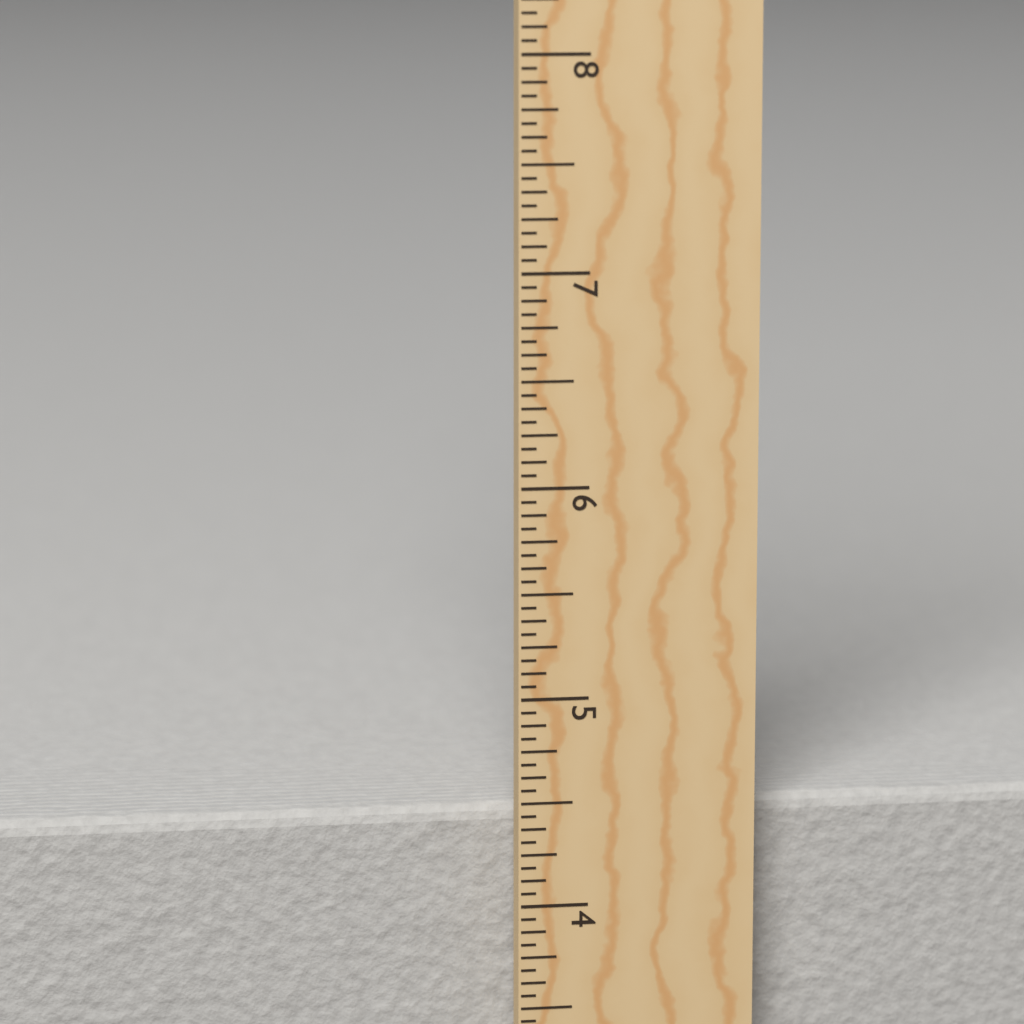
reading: 4.4375 in
